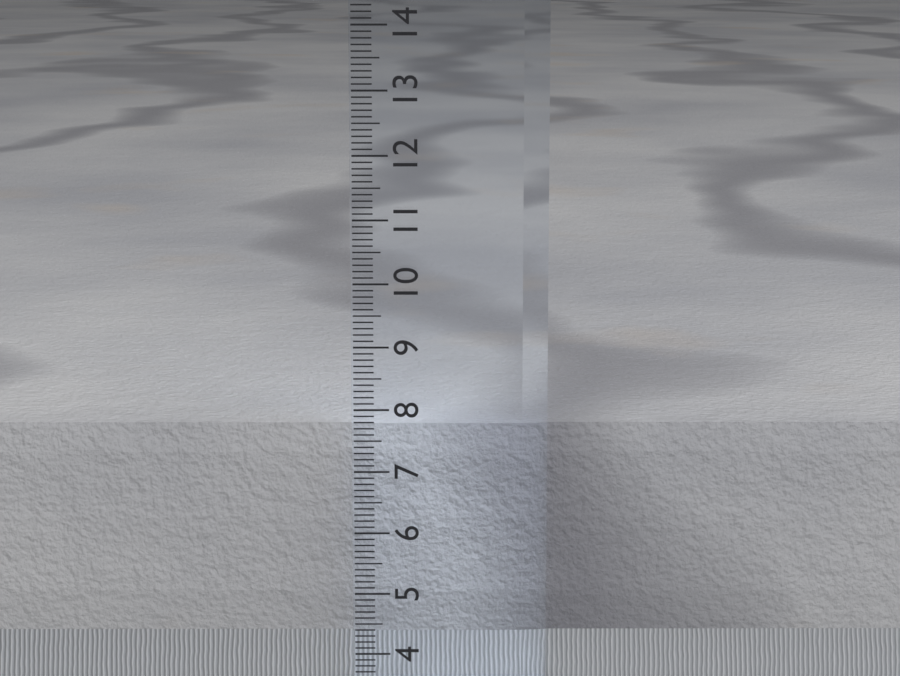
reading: 7.7 cm
